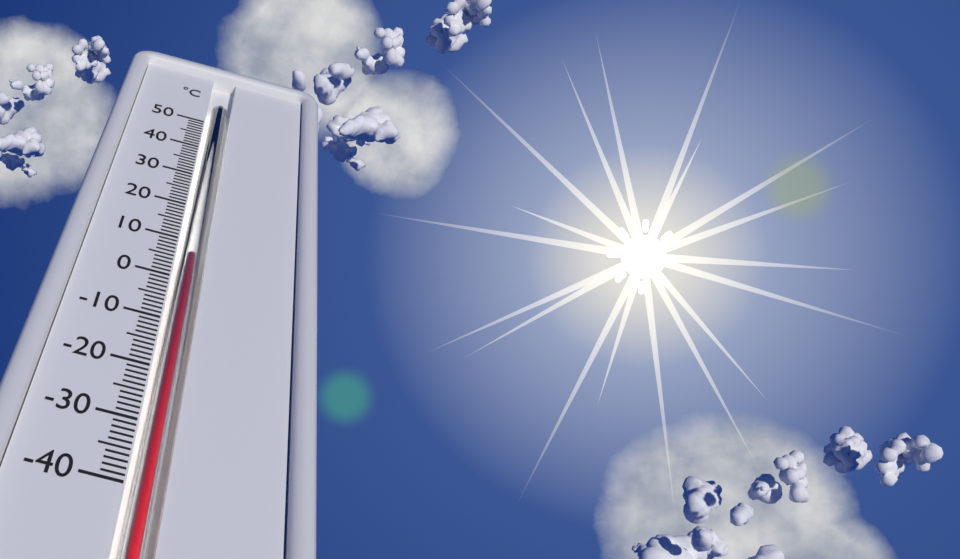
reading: 6 °C
